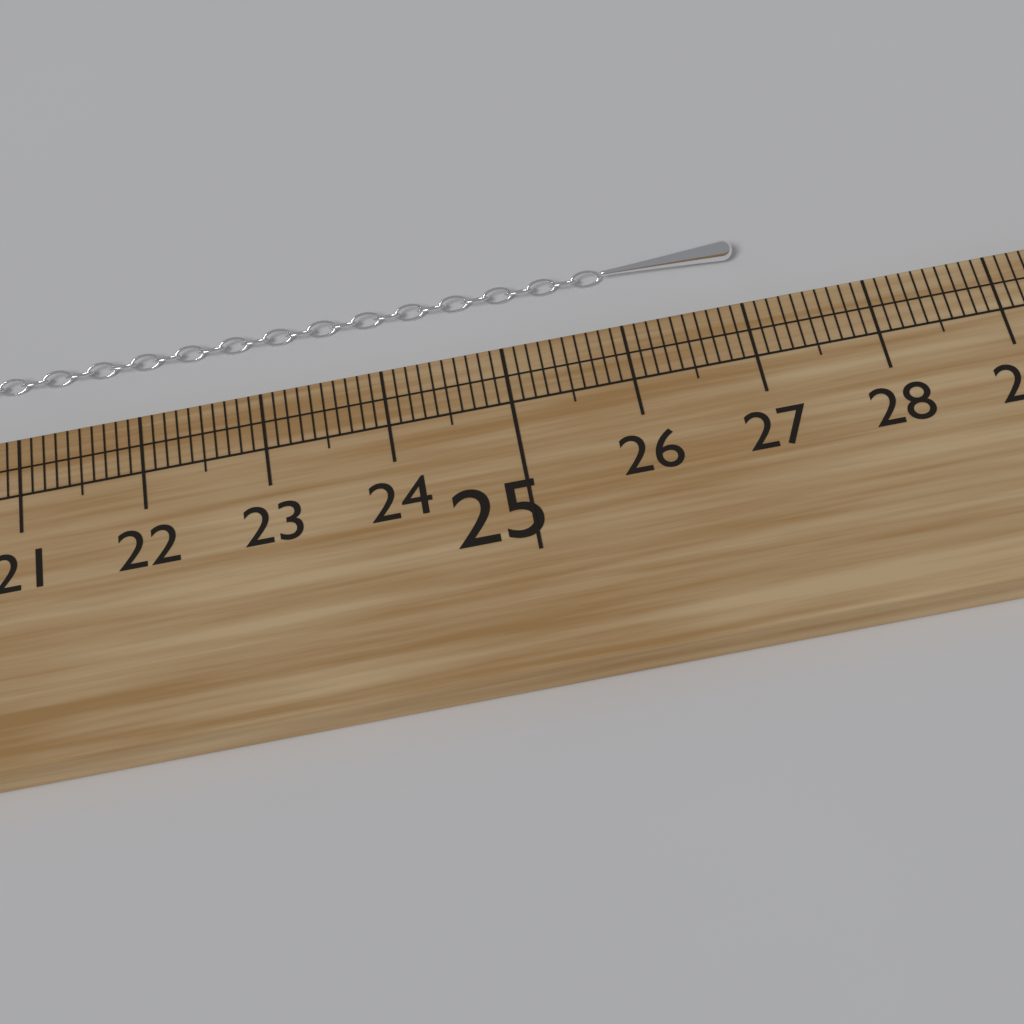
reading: 27.1 cm
